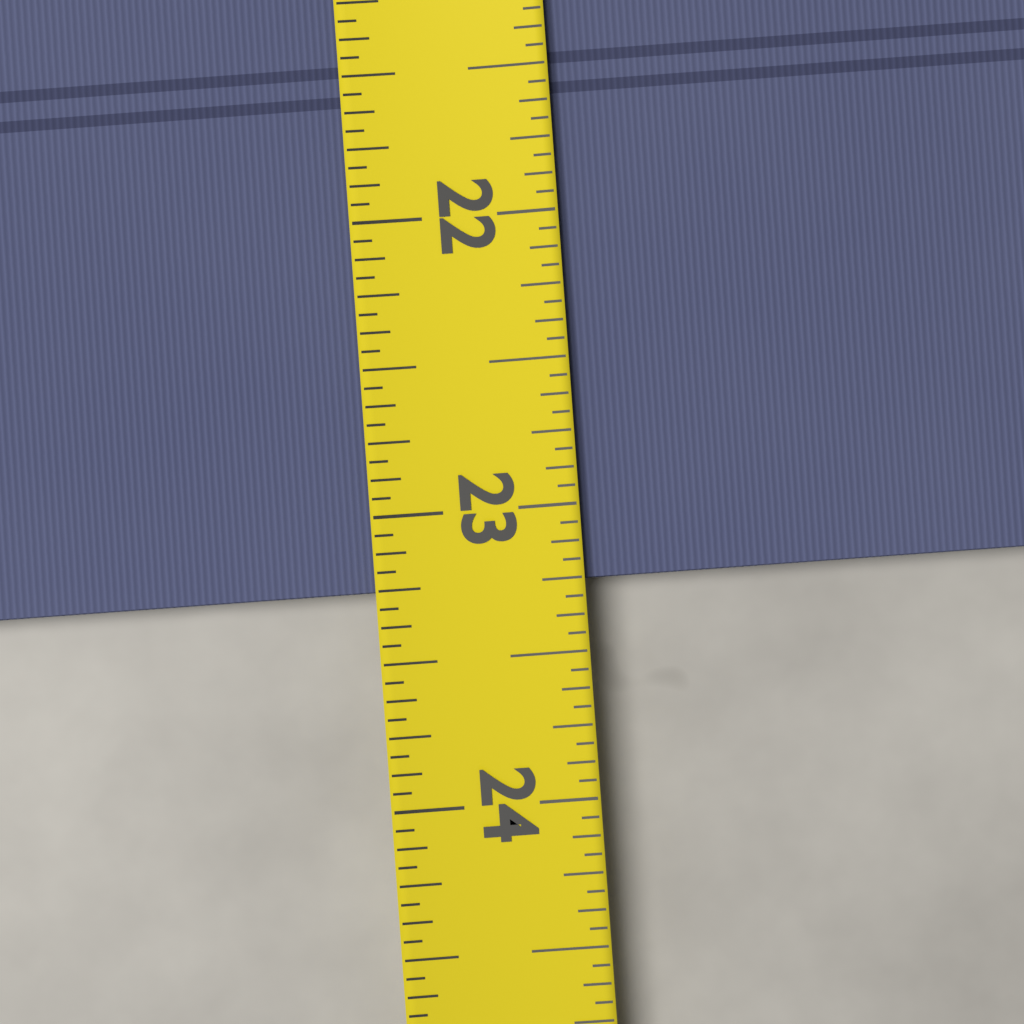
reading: 23.2500 (no unit)
